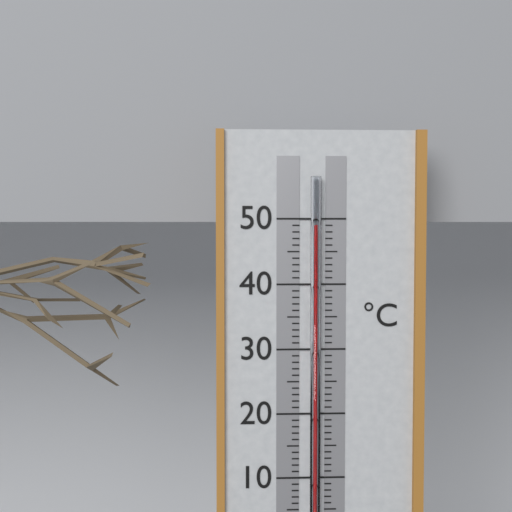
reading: 49 °C
